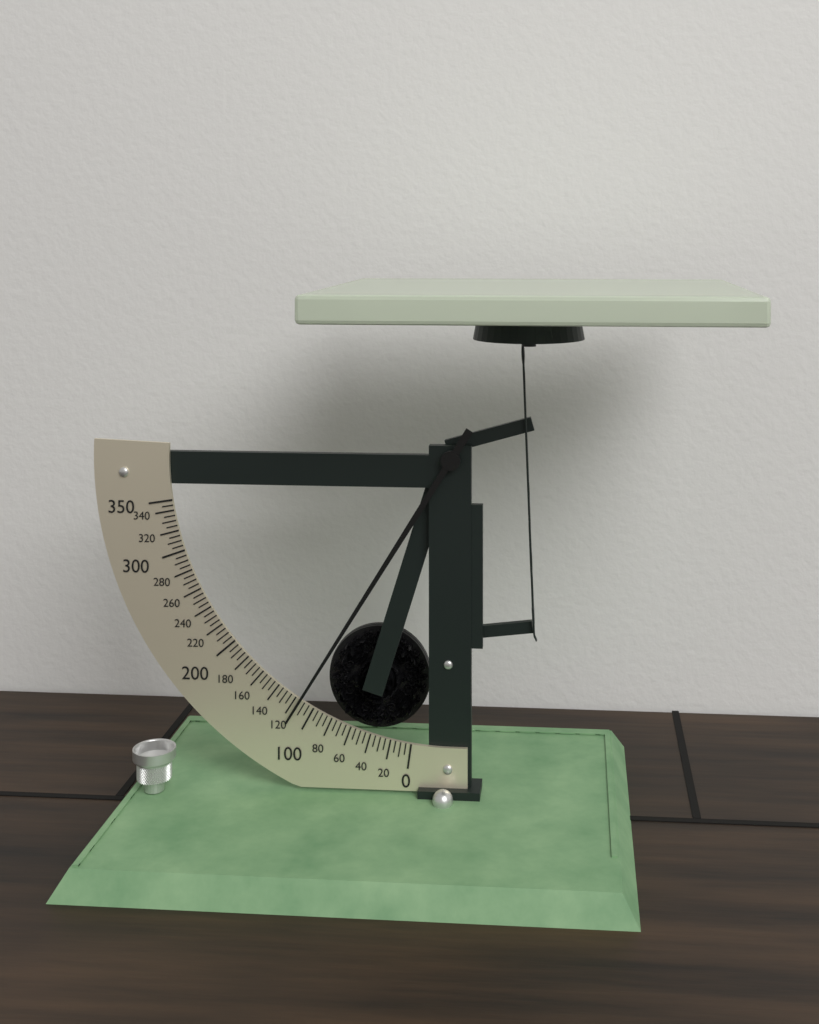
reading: 115 (no unit)
